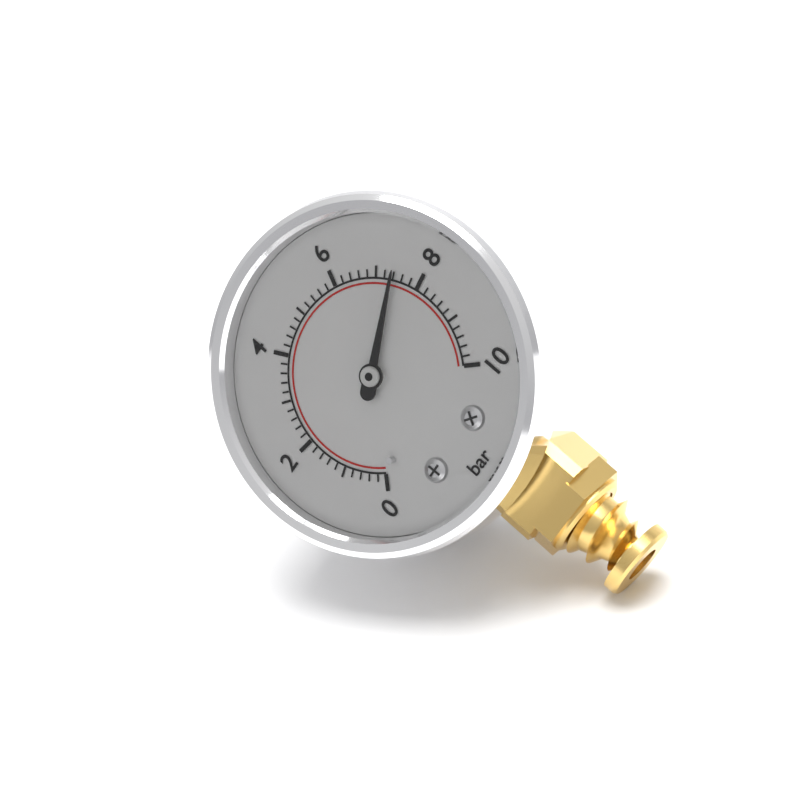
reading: 7.4 bar
